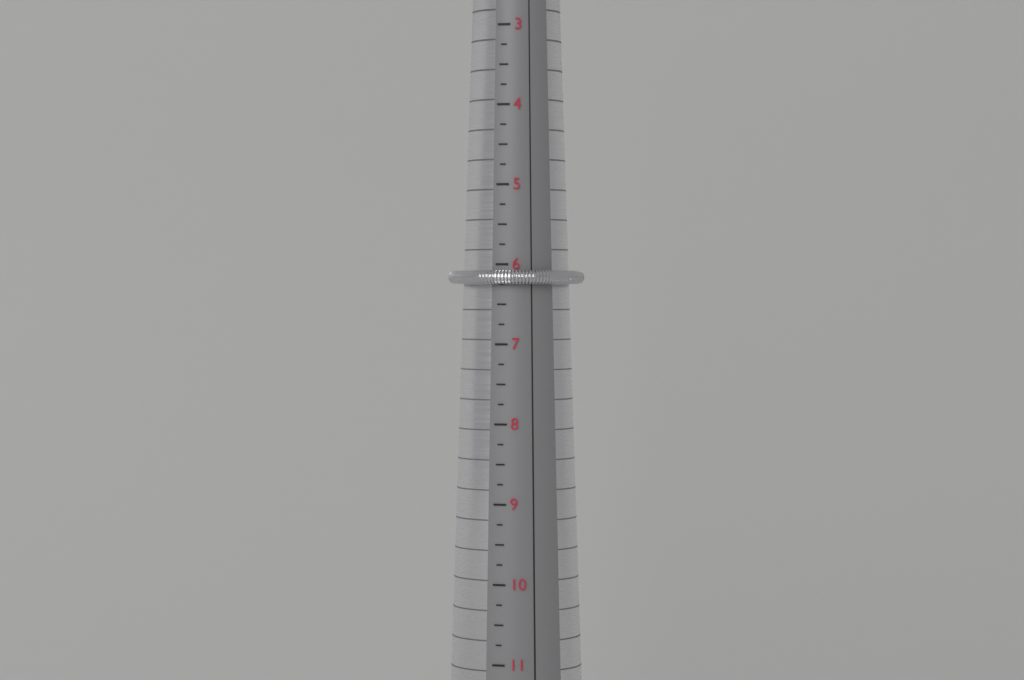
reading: 6.25 (no unit)
